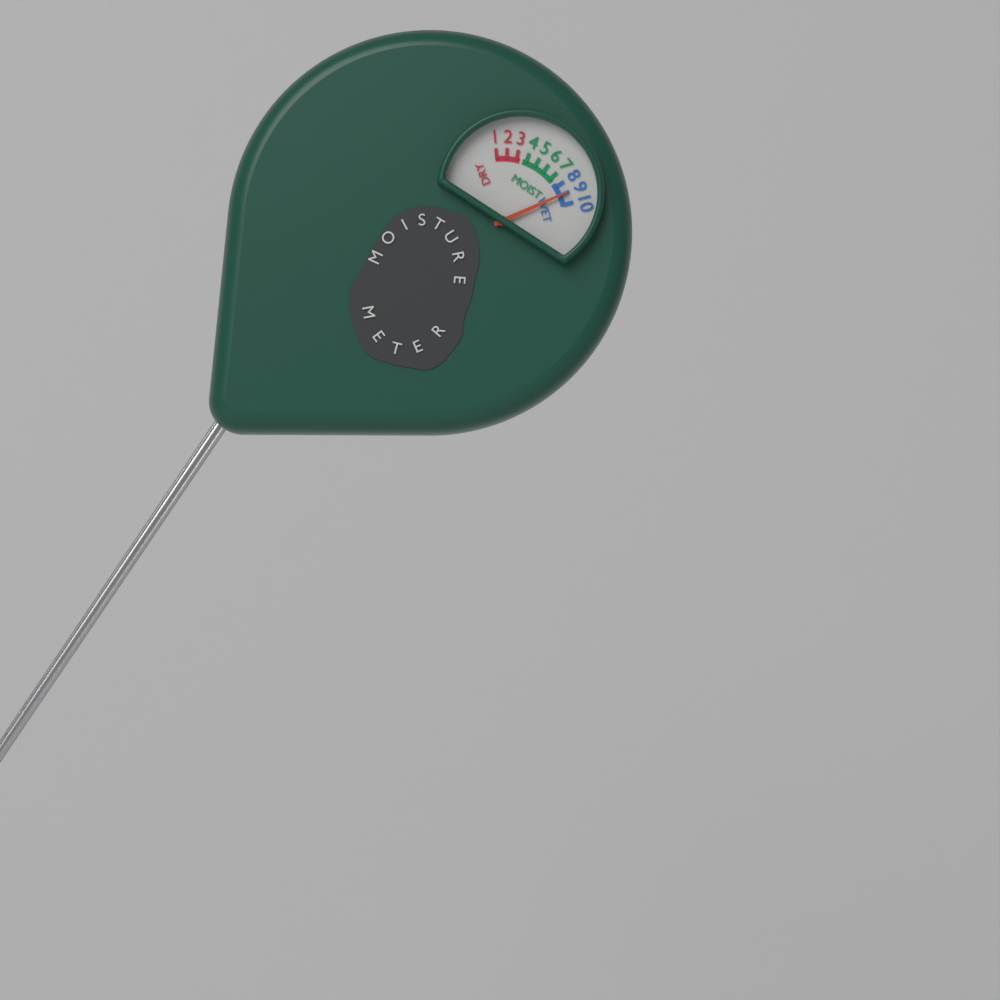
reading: 9 (no unit)
